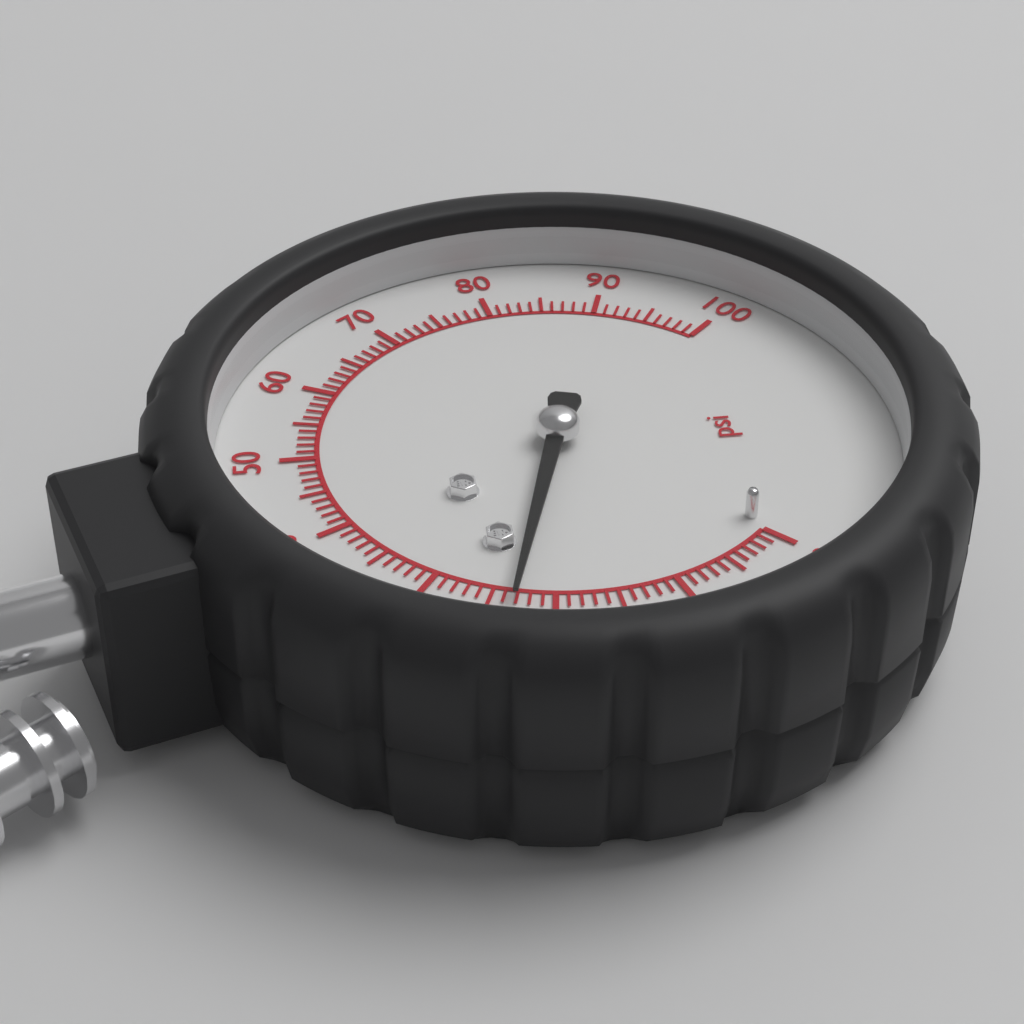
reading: 23 psi
